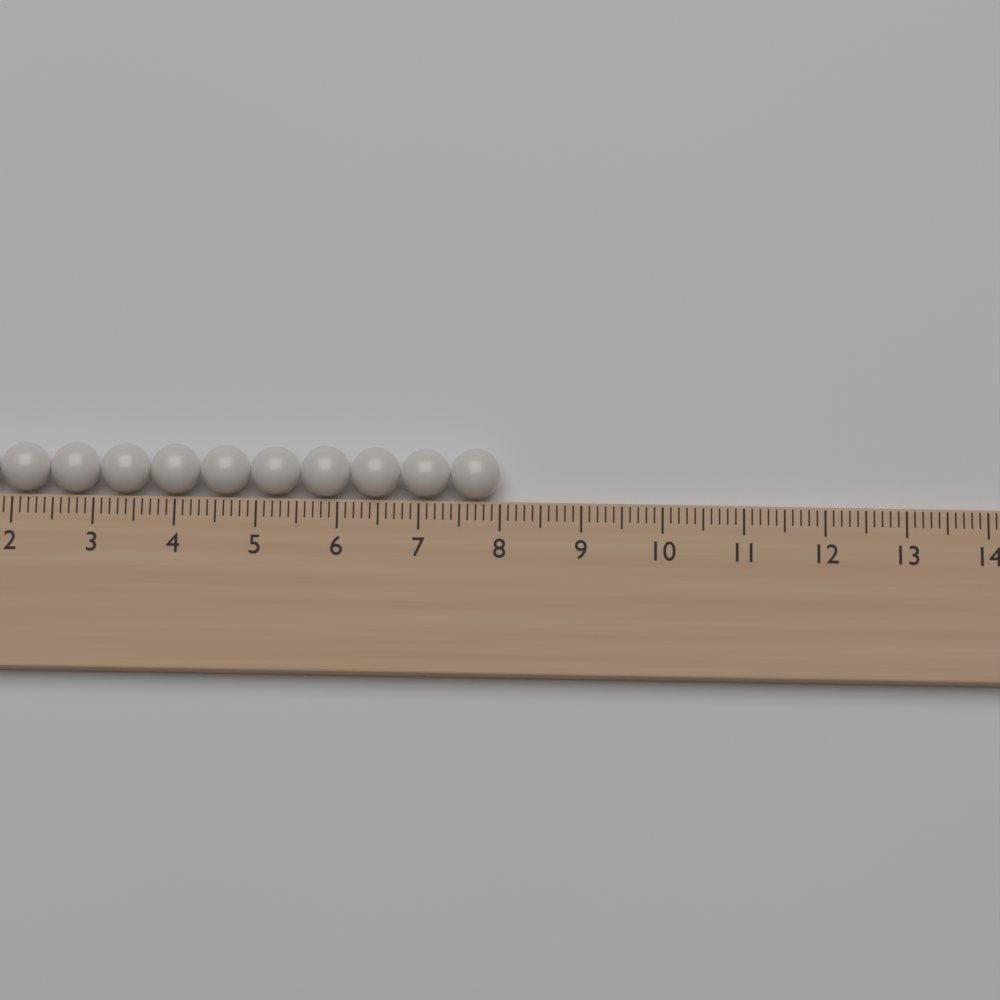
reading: 8.0 (no unit)
